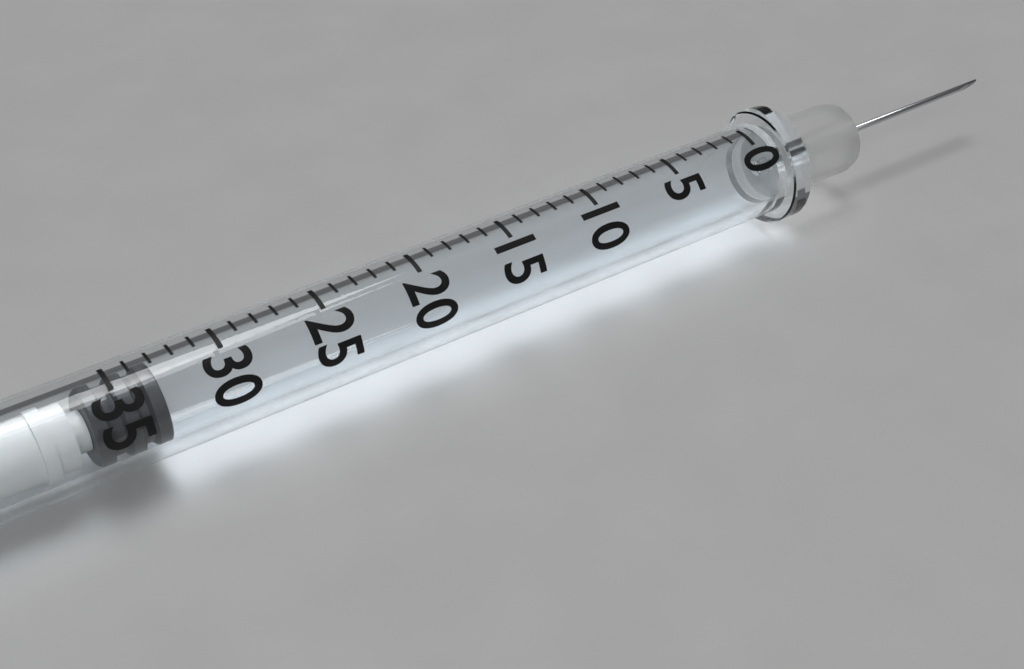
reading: 33 (no unit)
